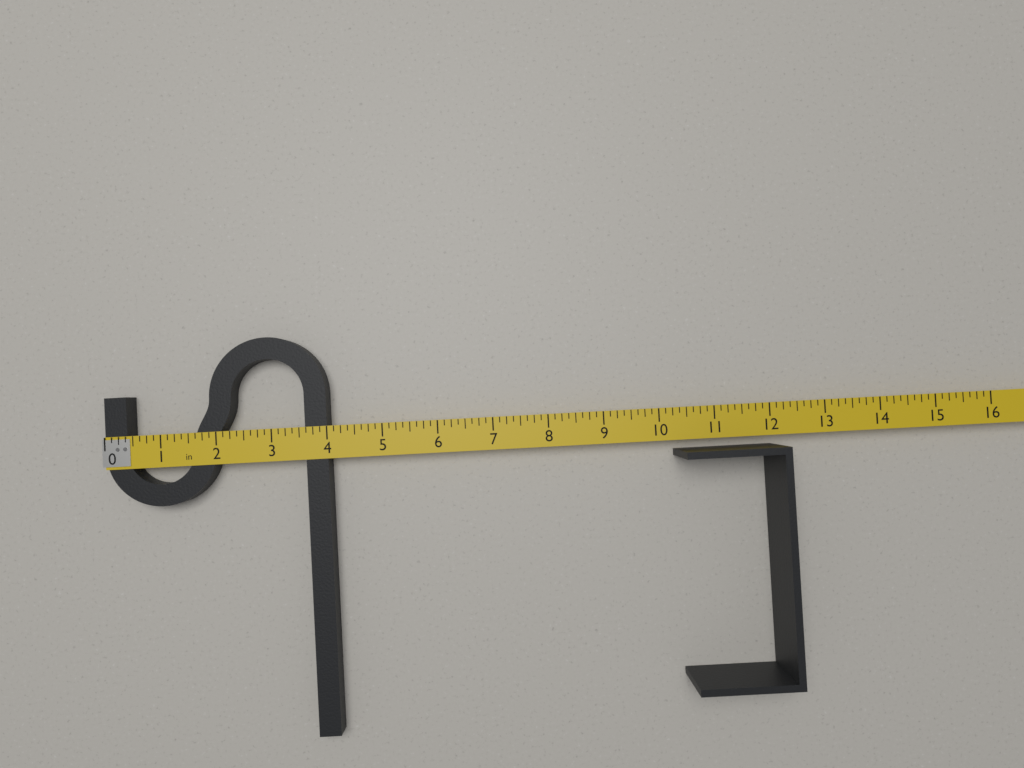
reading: 4.000 in
